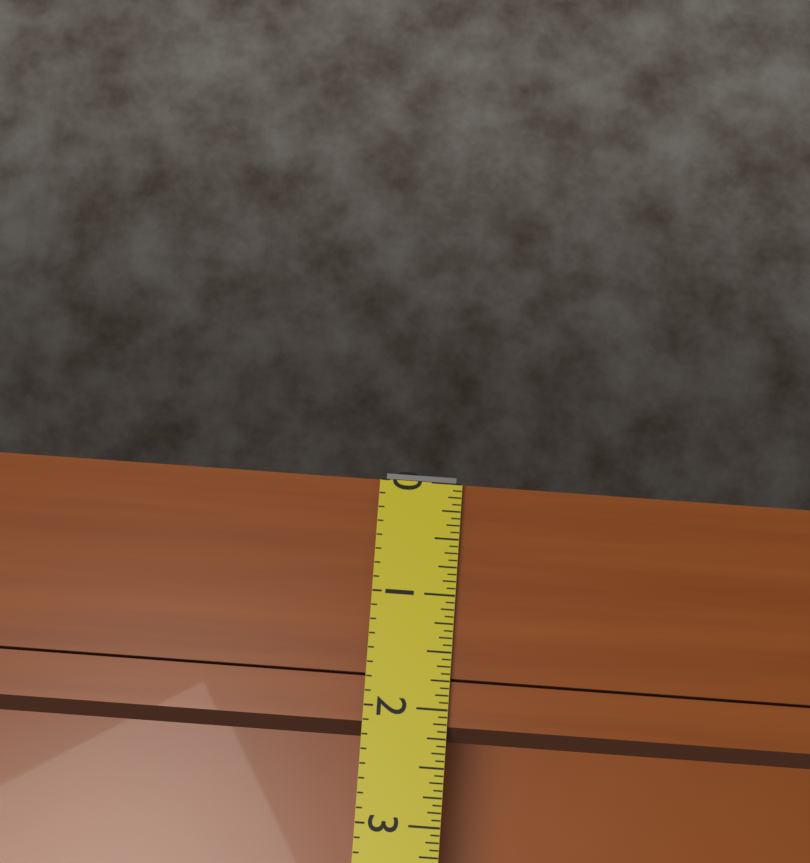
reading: 2.3125 (no unit)
